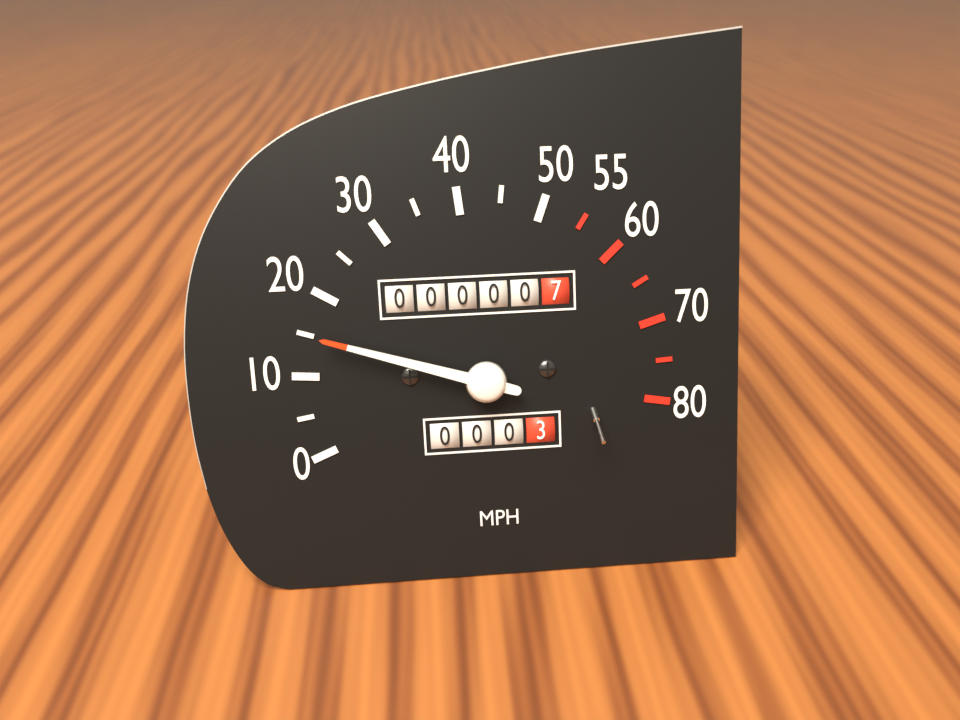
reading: 15 mph
